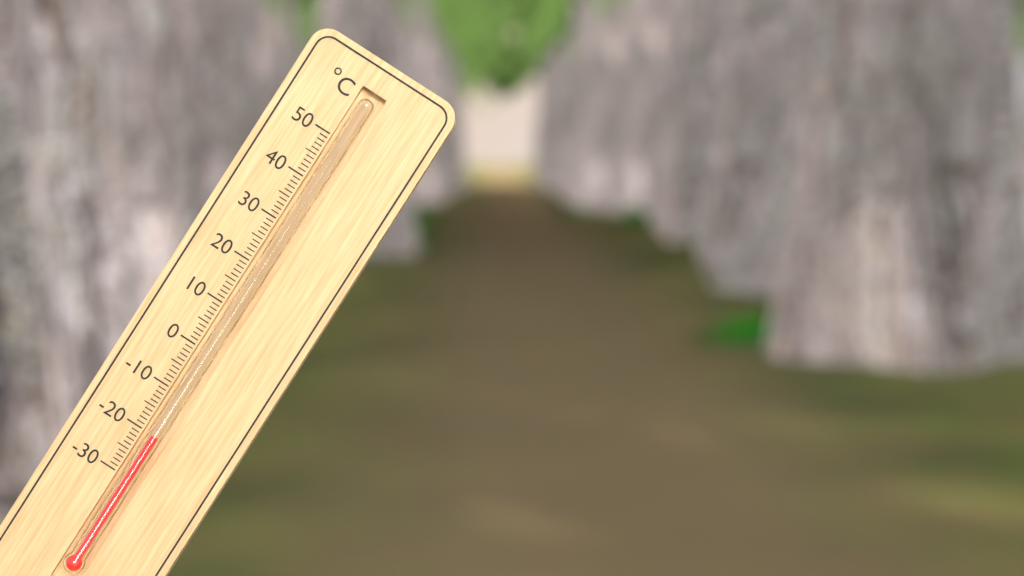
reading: -20 °C
